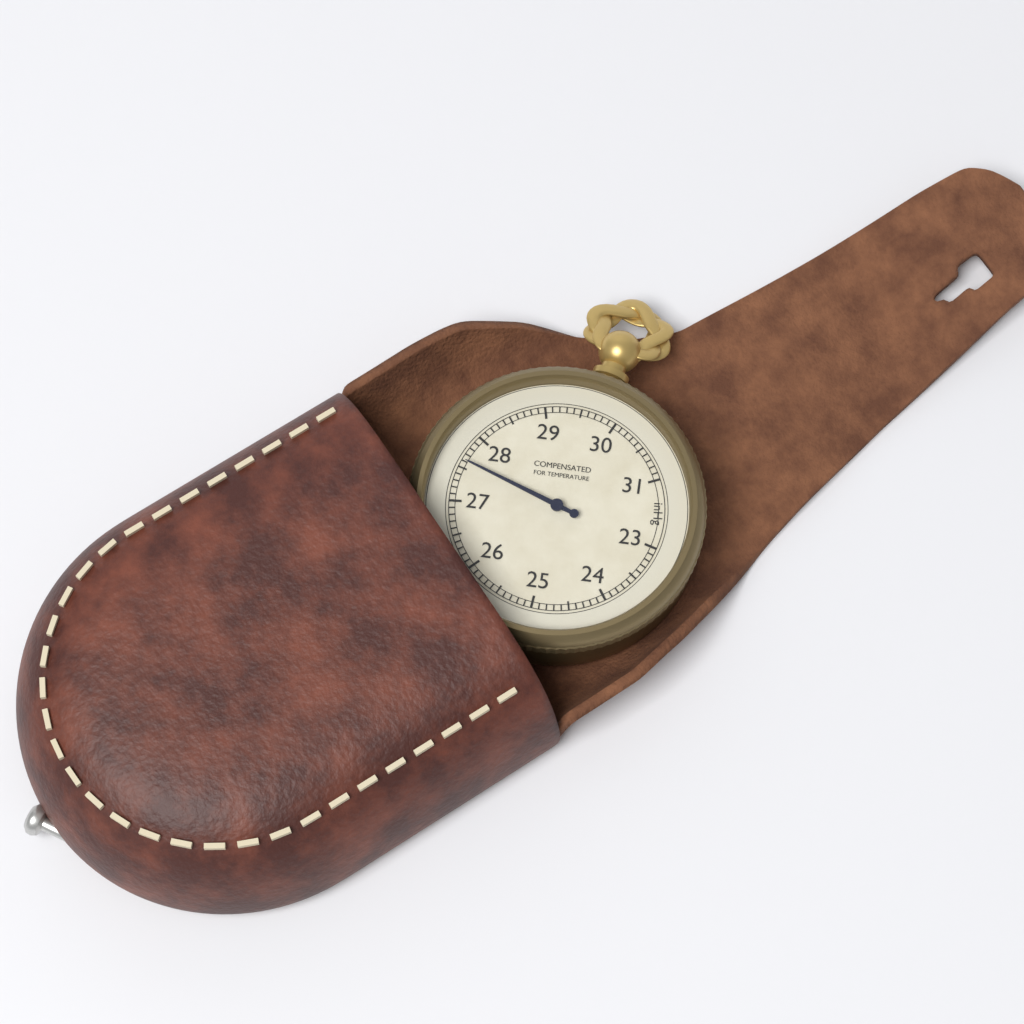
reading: 27.6 inHg
